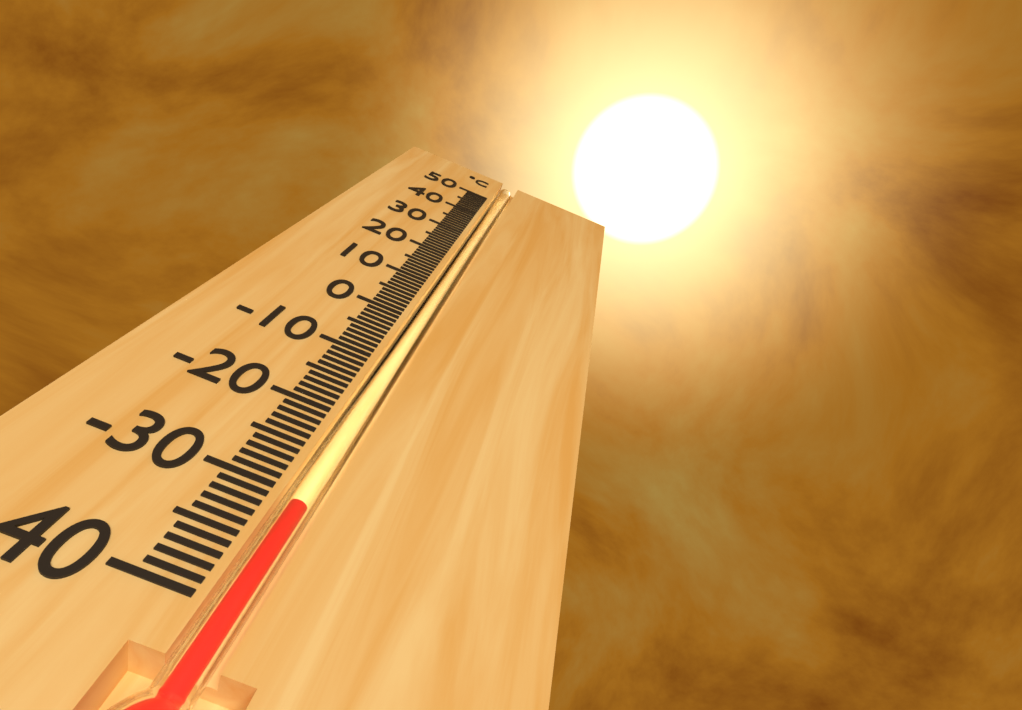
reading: -31 °C
